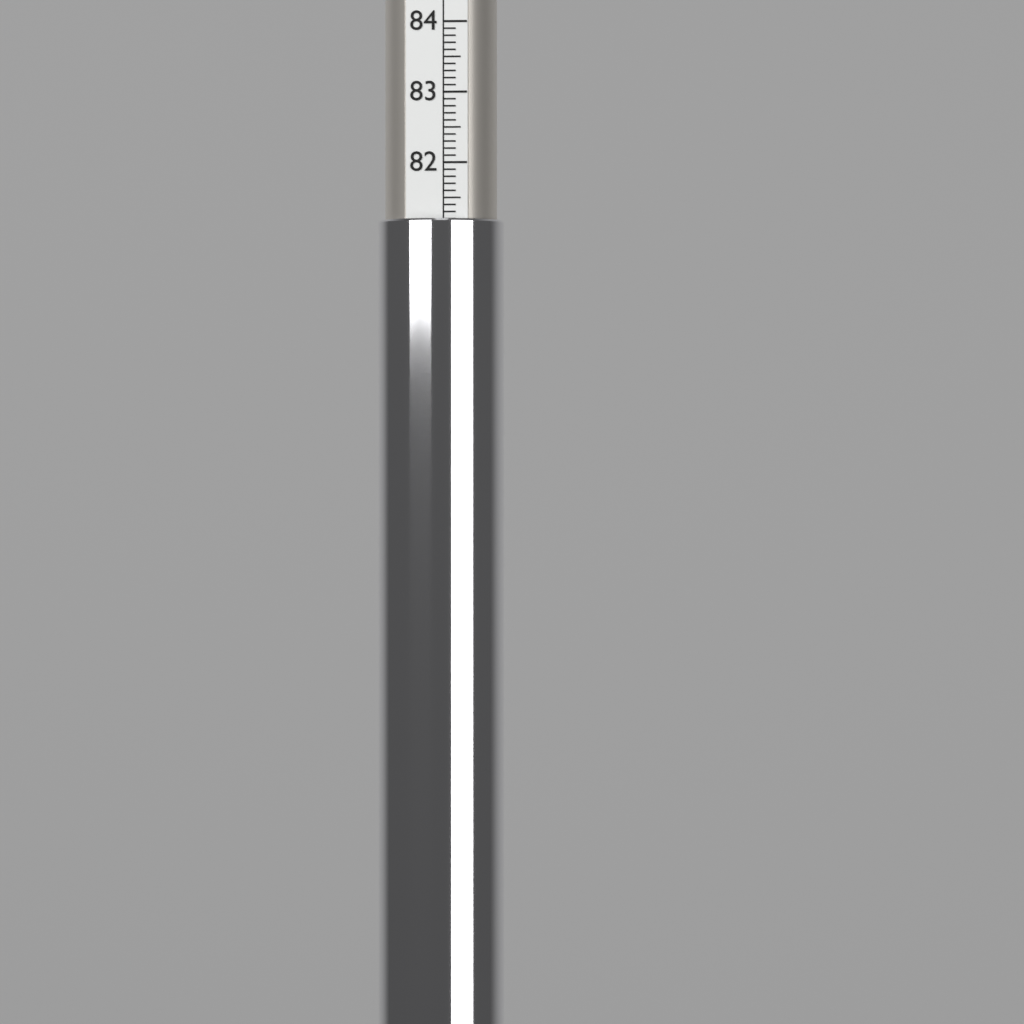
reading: 81.2 (no unit)
